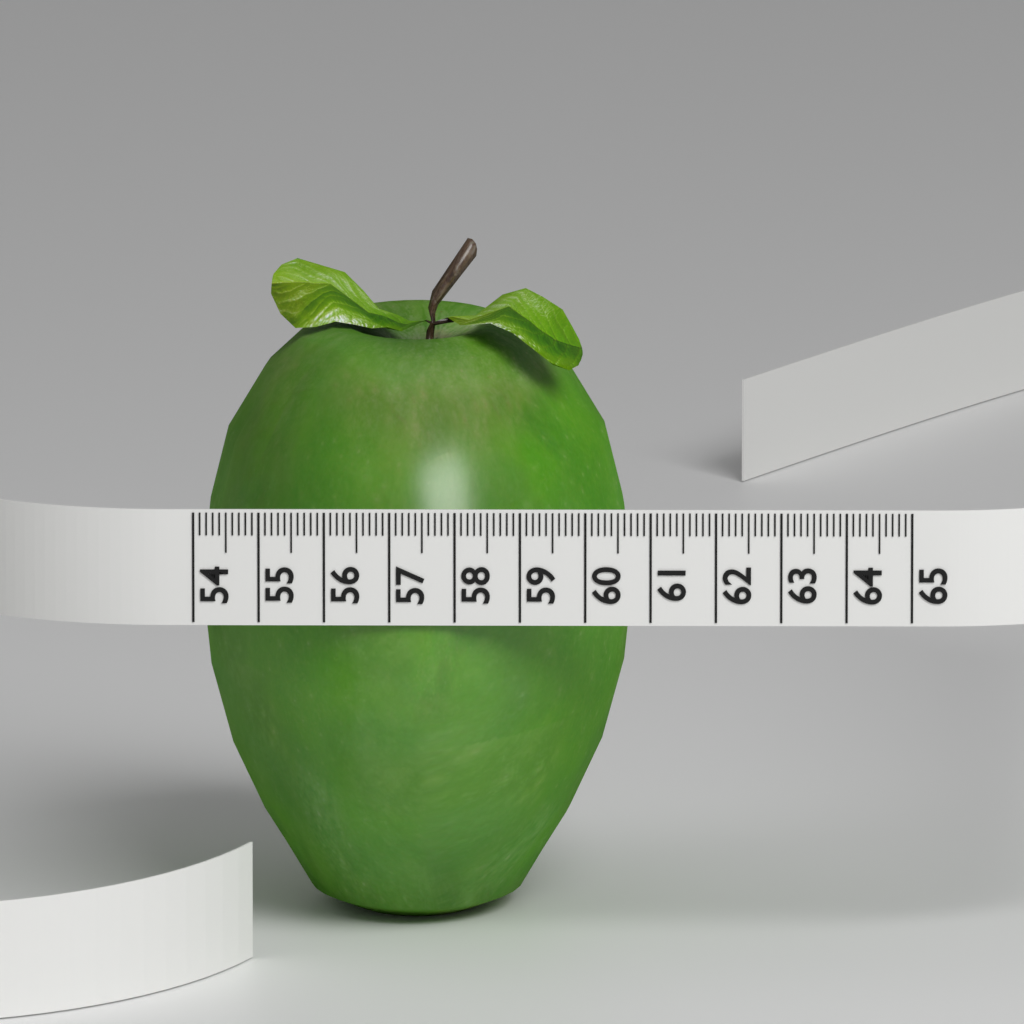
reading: 60.7 (no unit)
